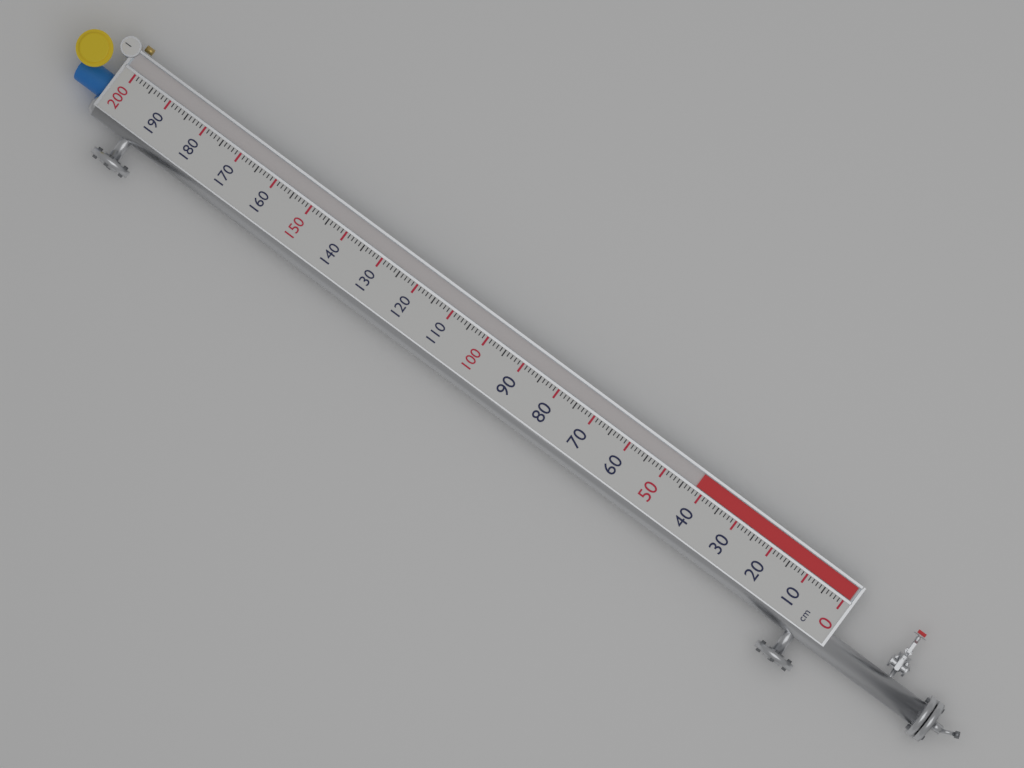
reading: 42 cm
